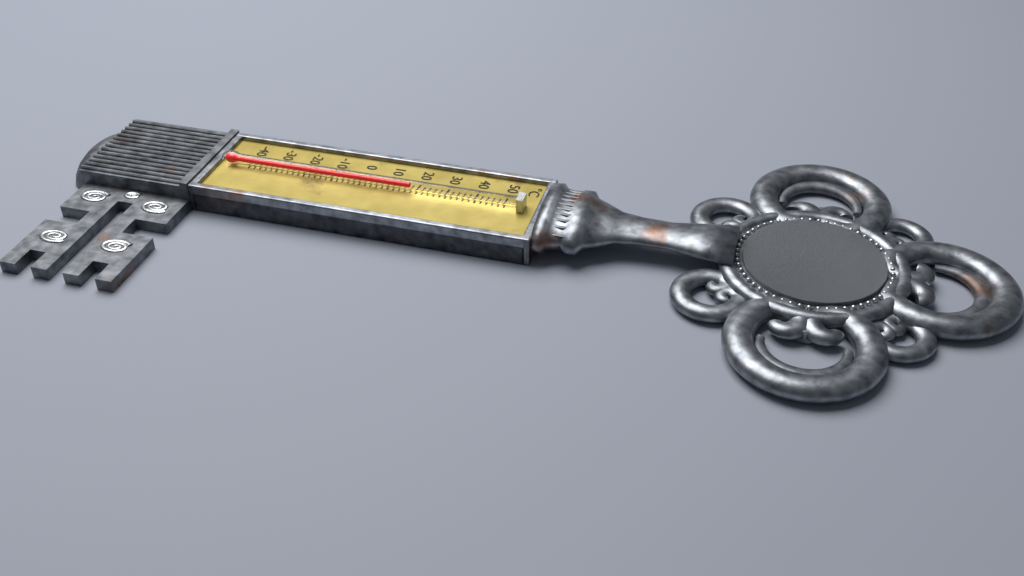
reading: 18 °C
